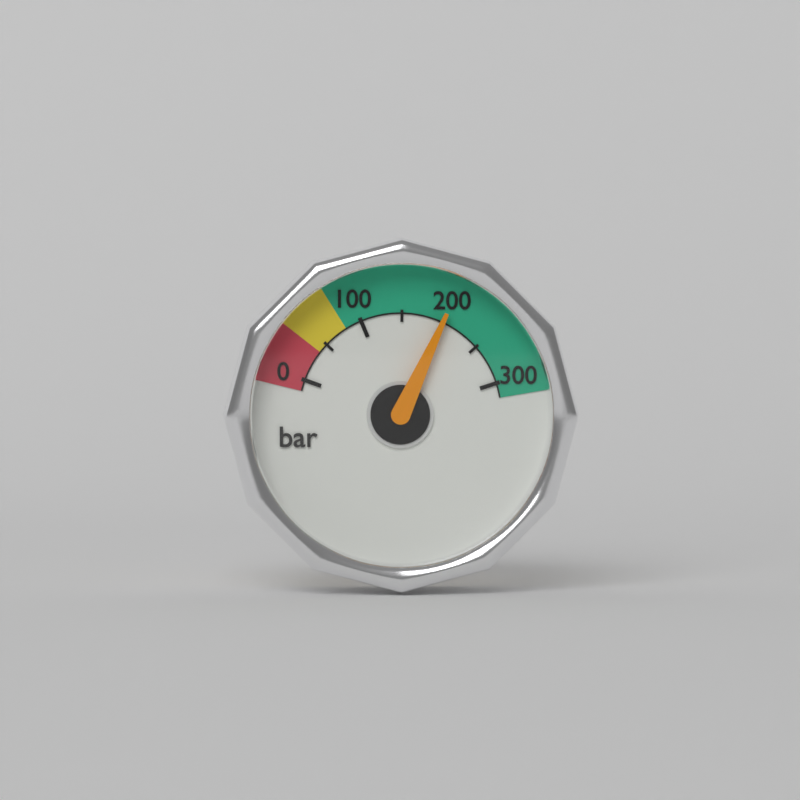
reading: 200 bar
